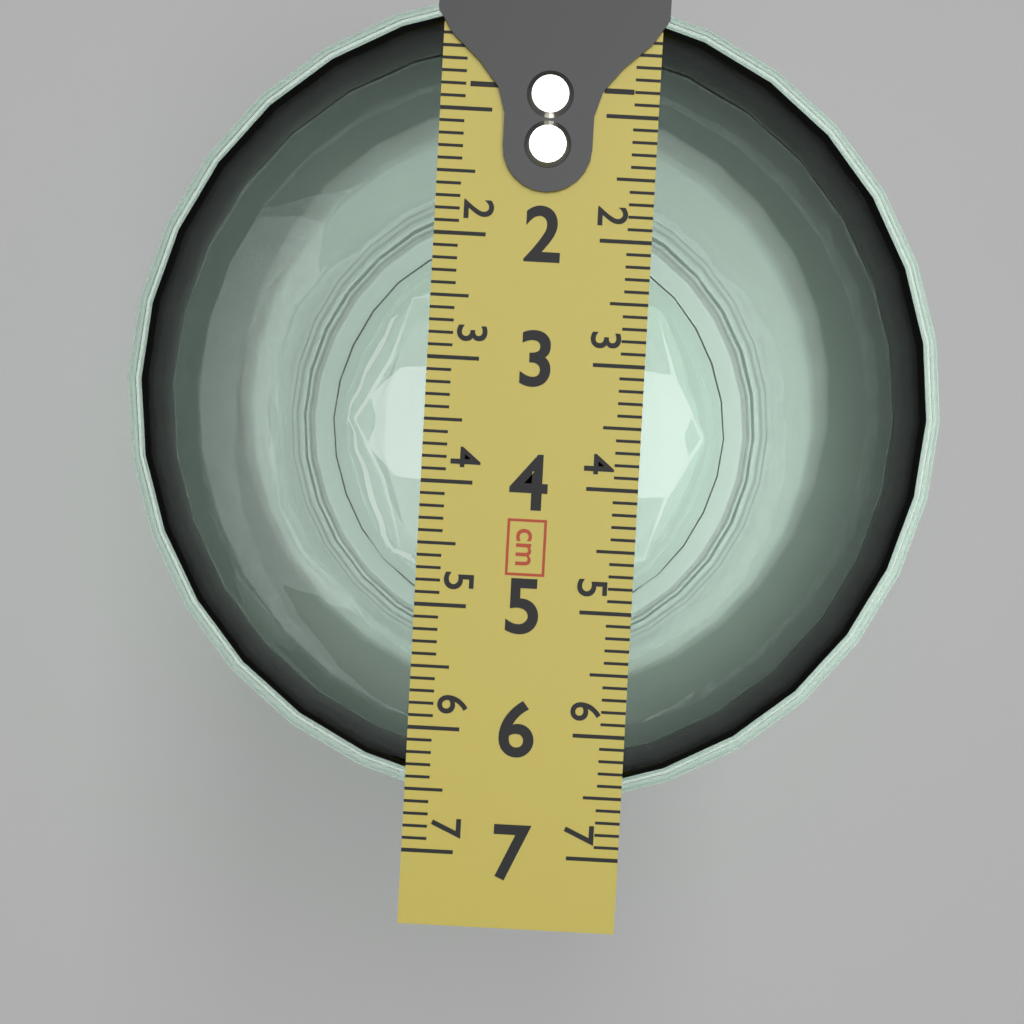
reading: 6.6 cm
